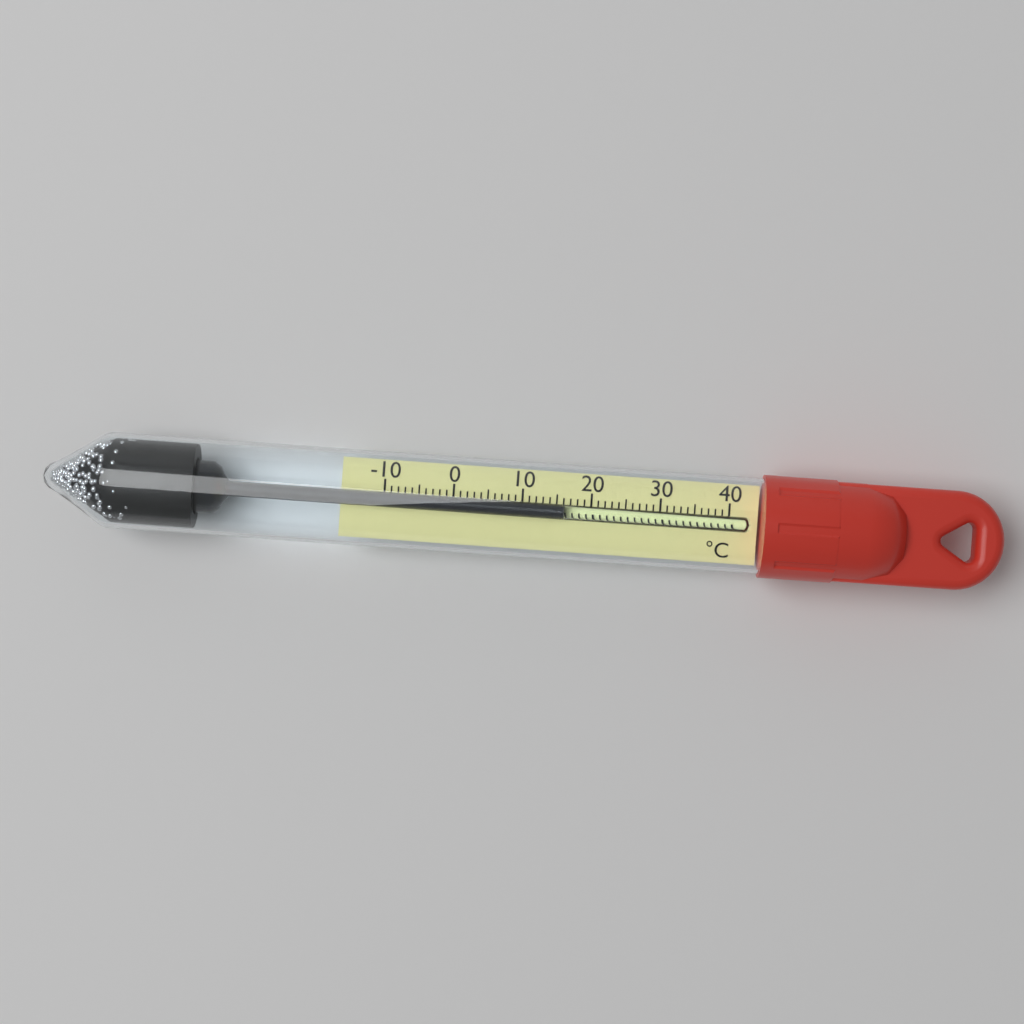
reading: 16 °C
